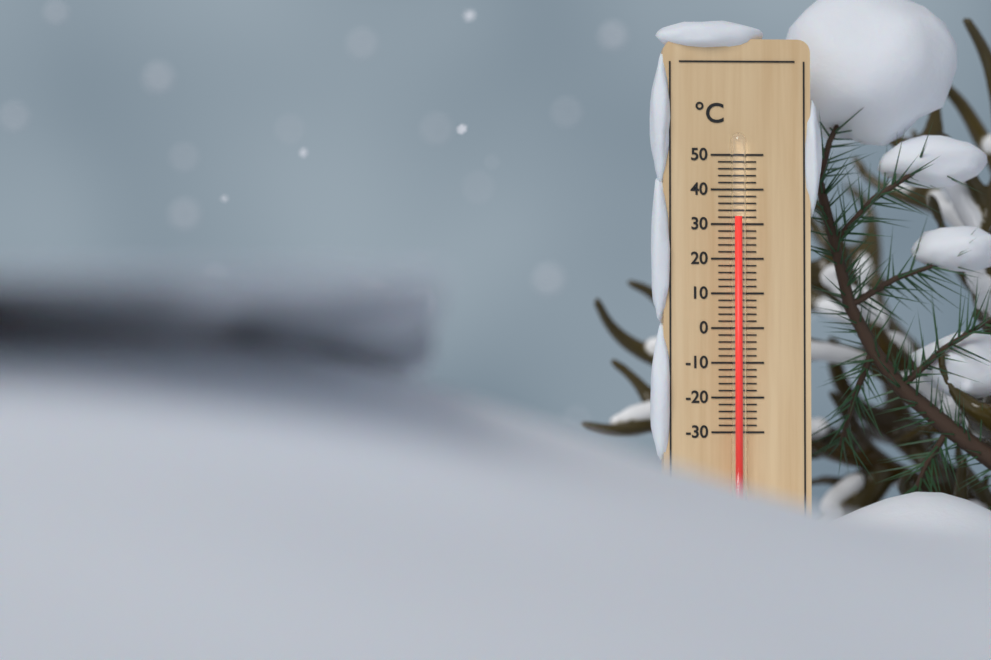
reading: 32 °C
